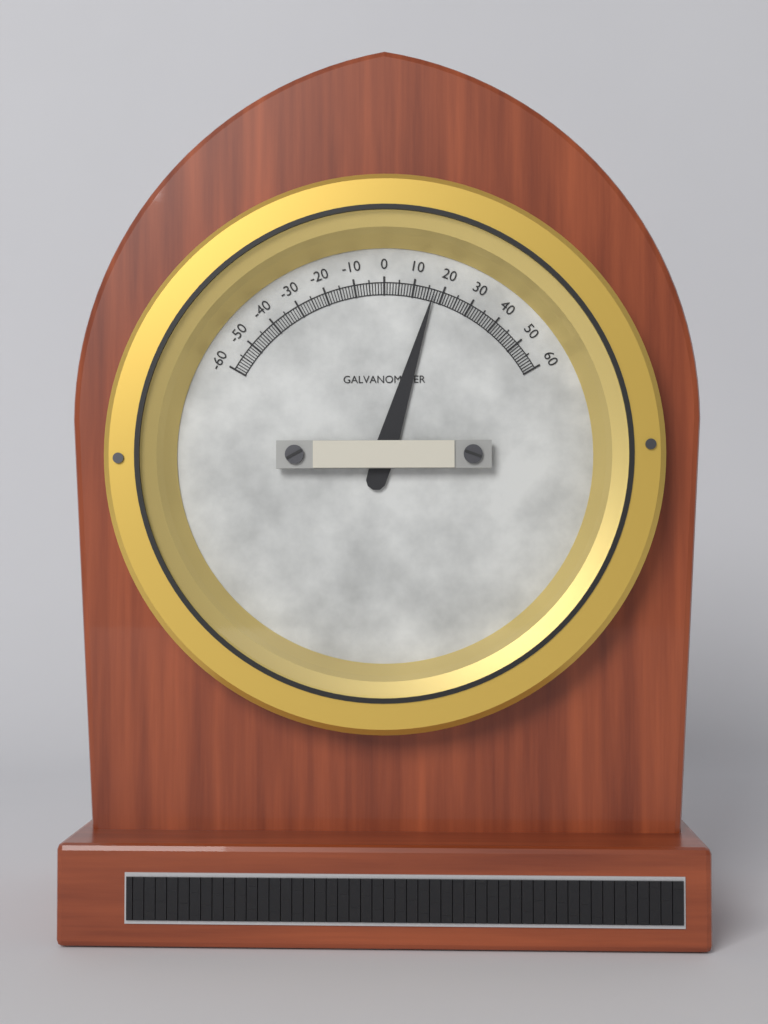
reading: 17 (no unit)
